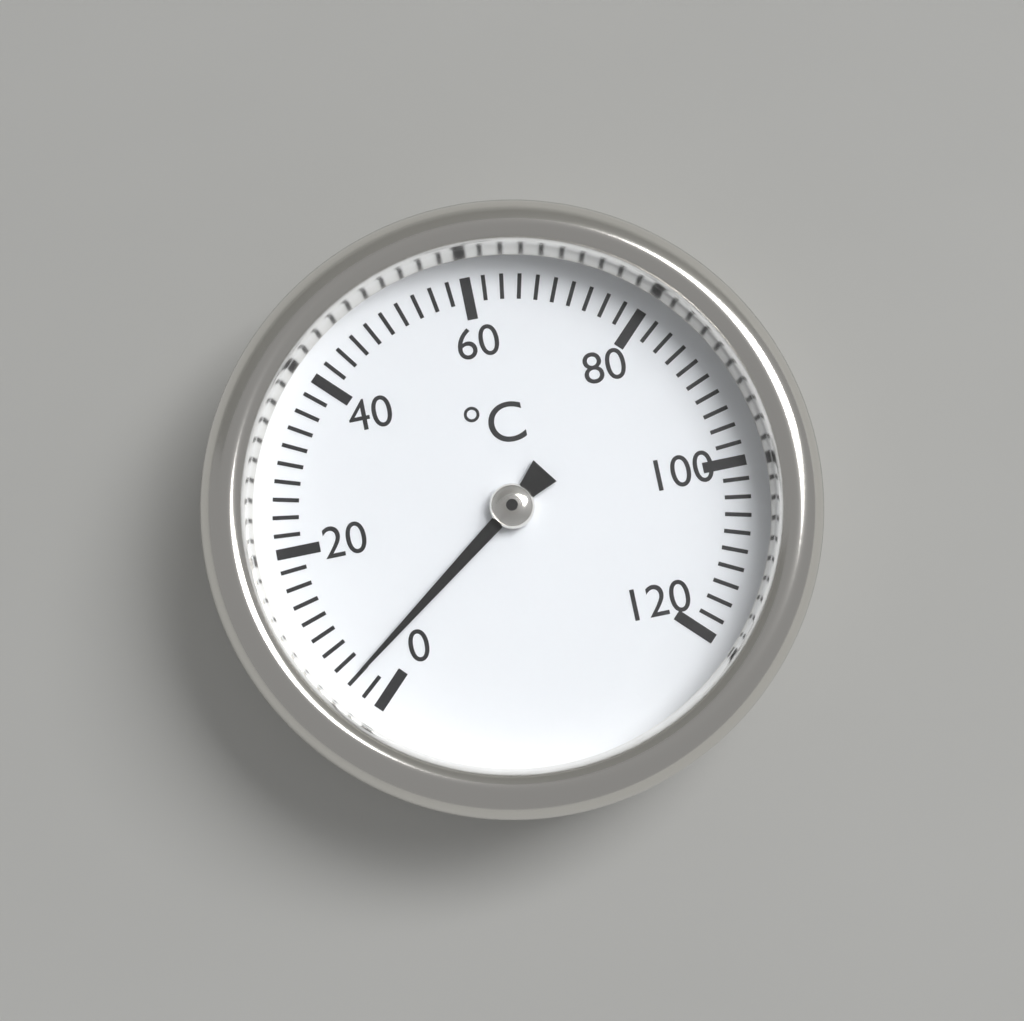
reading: 4 °C
